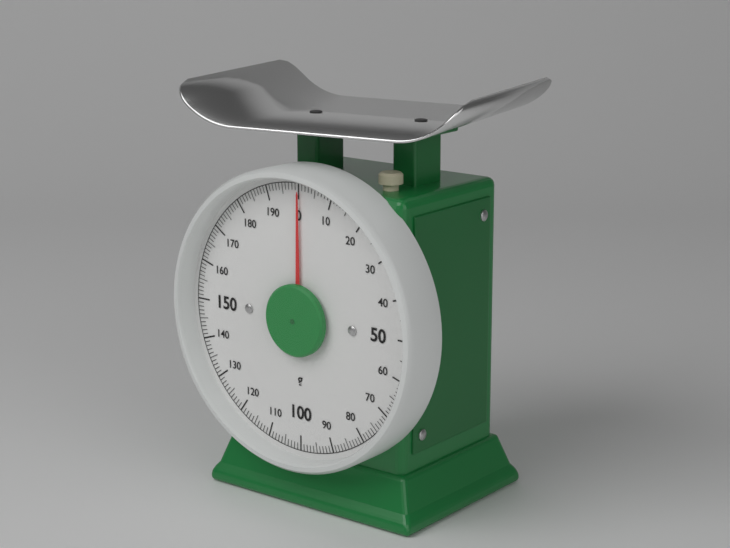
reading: 0 g
